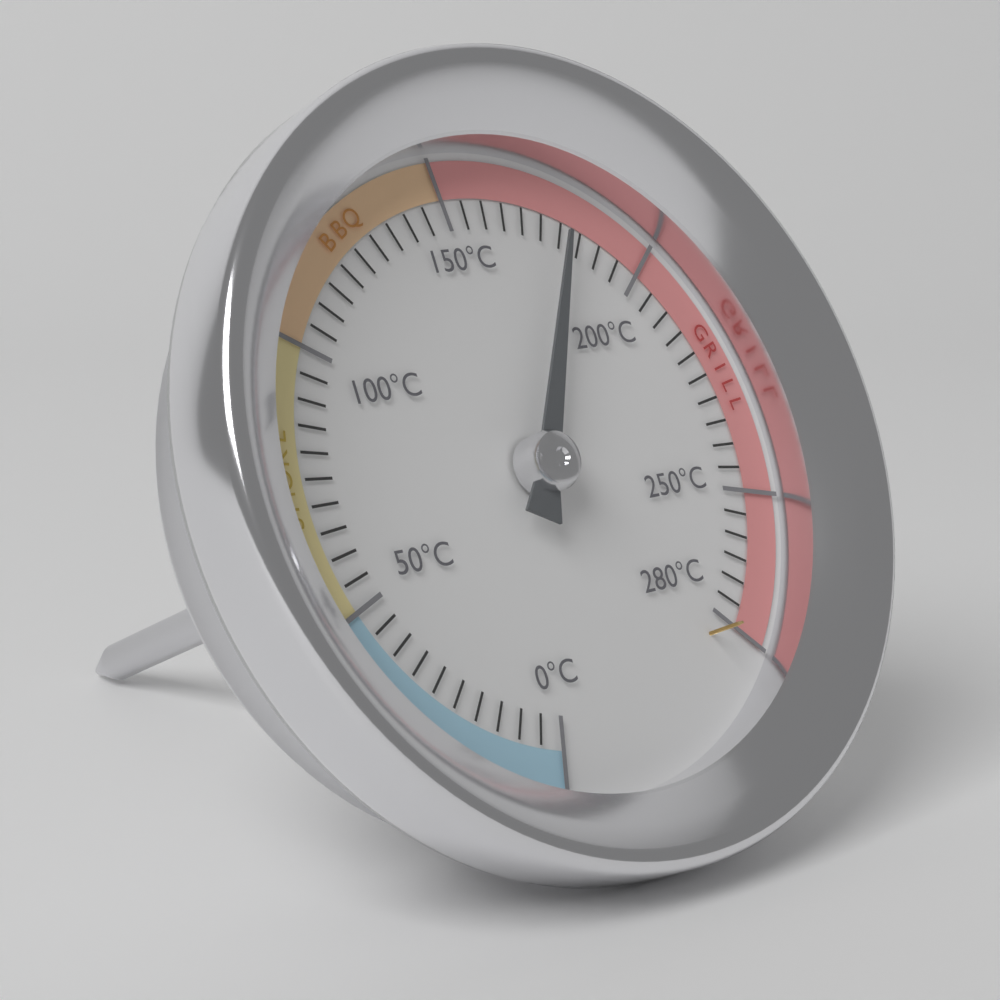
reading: 180 °C
